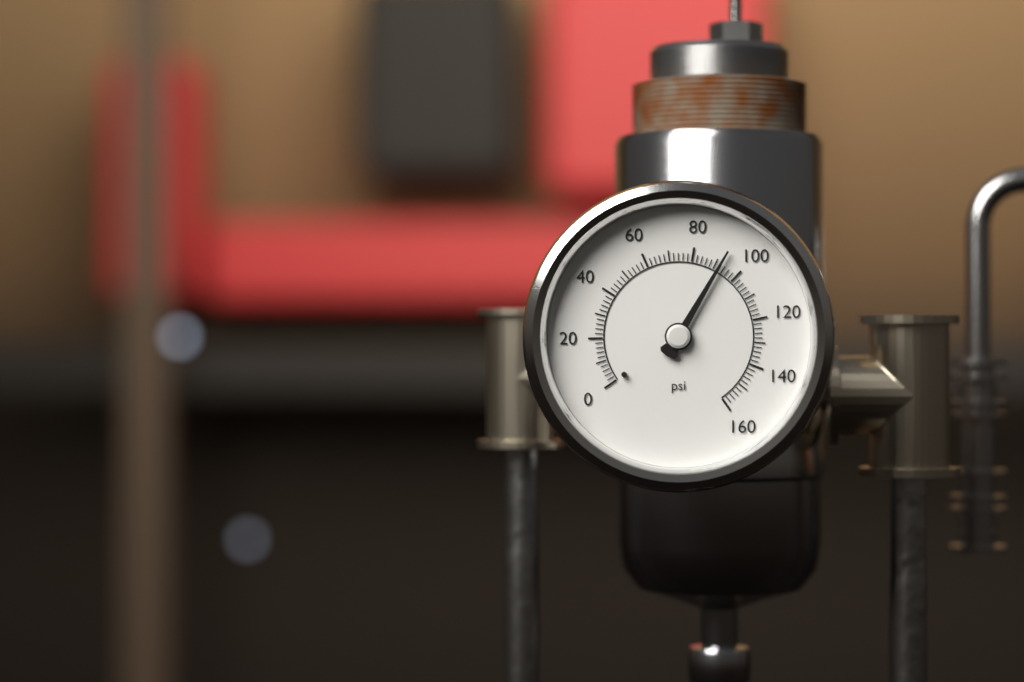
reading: 92 psi
